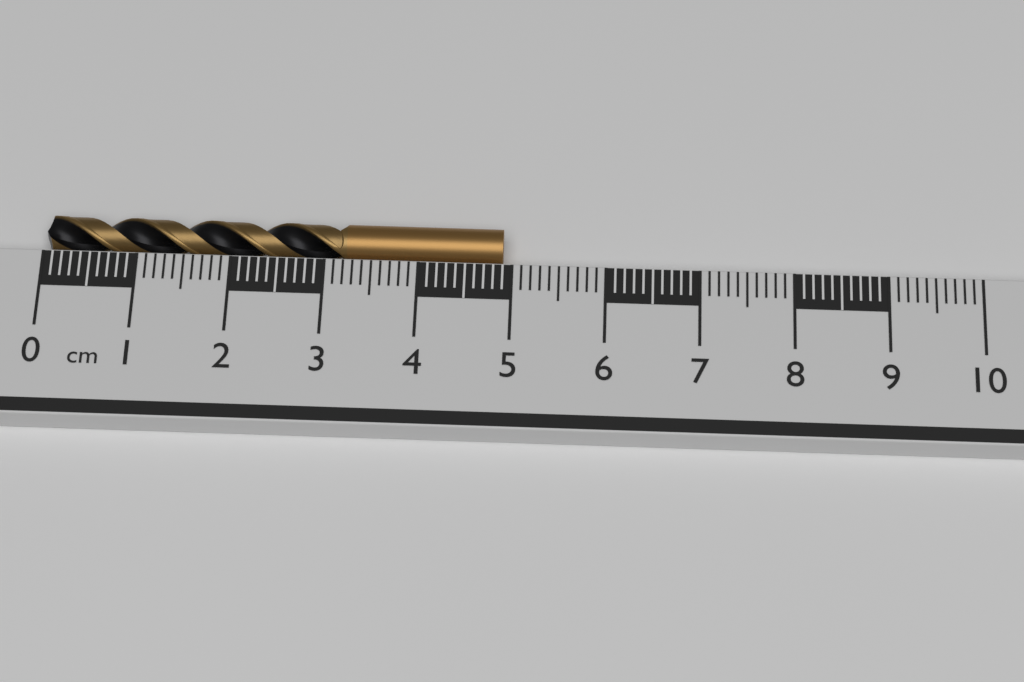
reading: 4.9 cm
